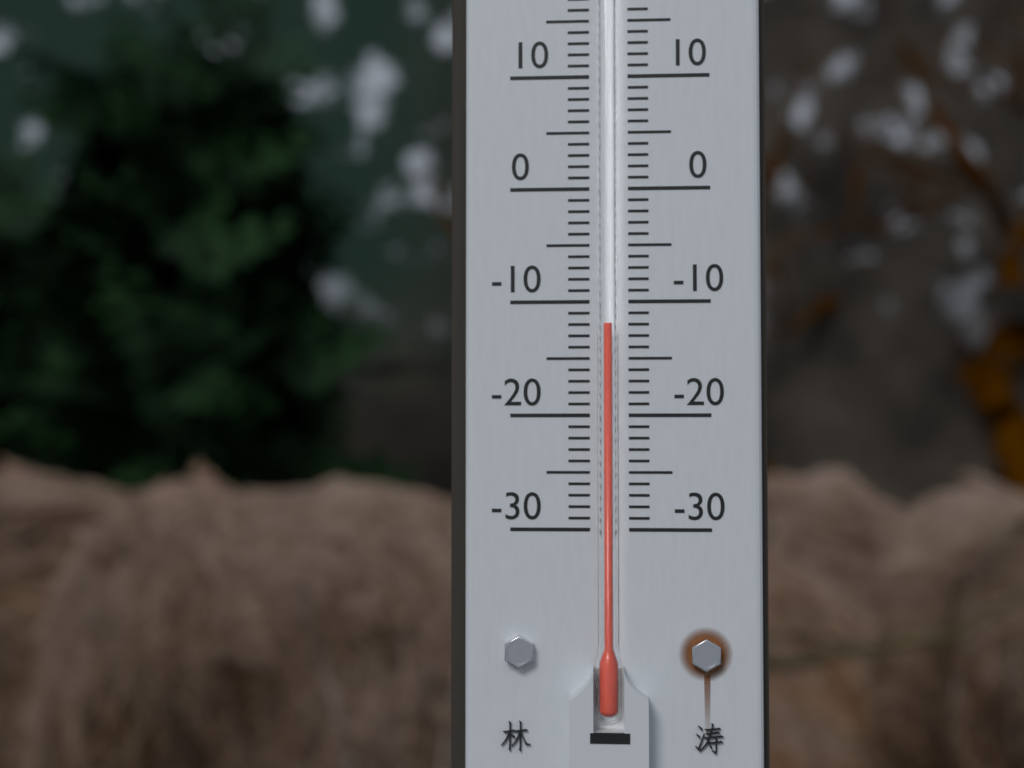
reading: -12 °C
